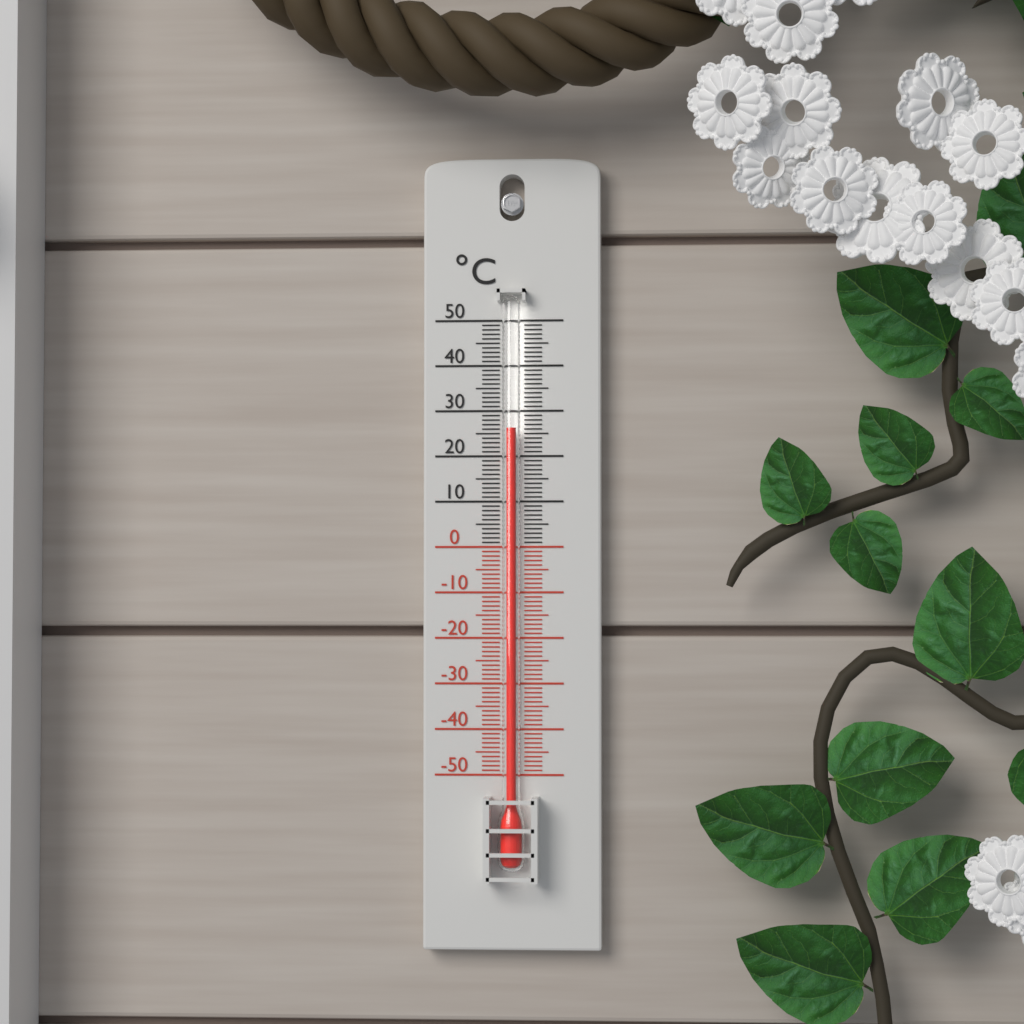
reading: 26 °C
